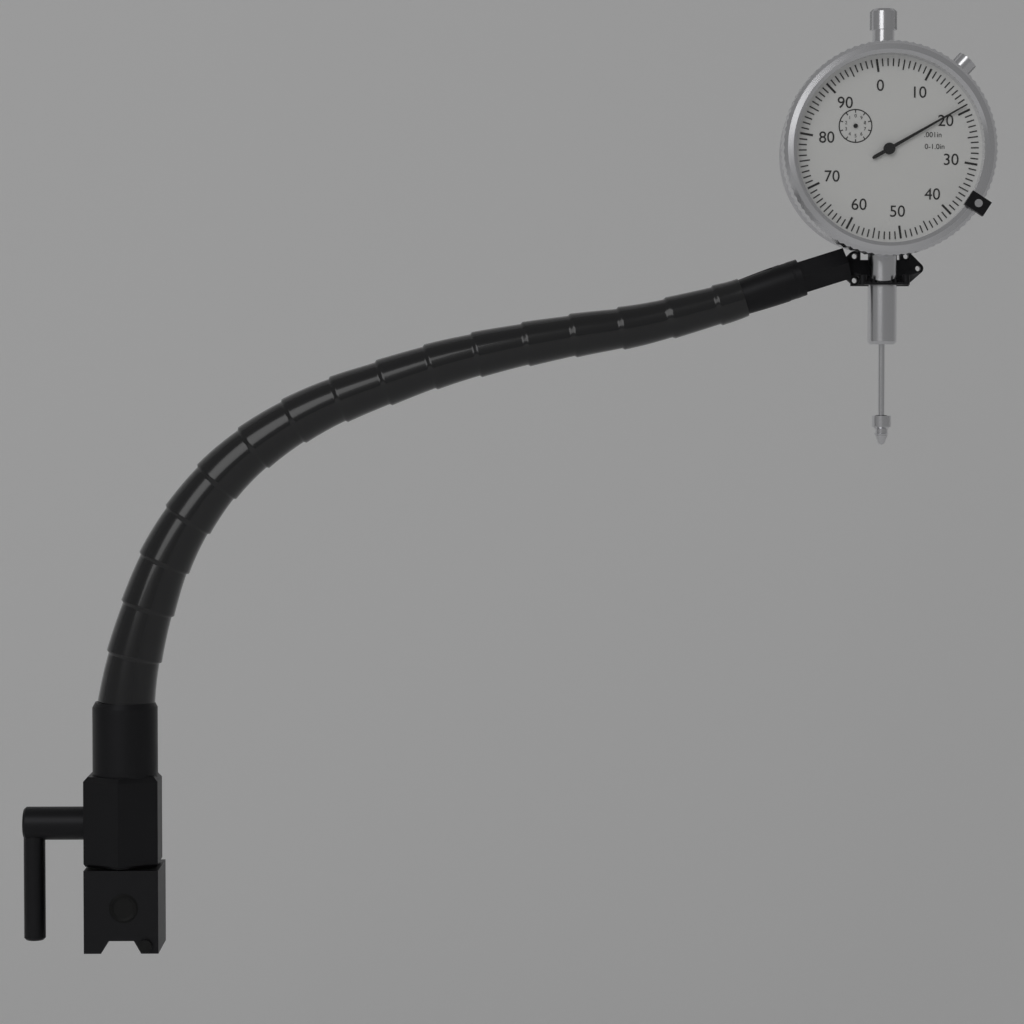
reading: 0.019 in
